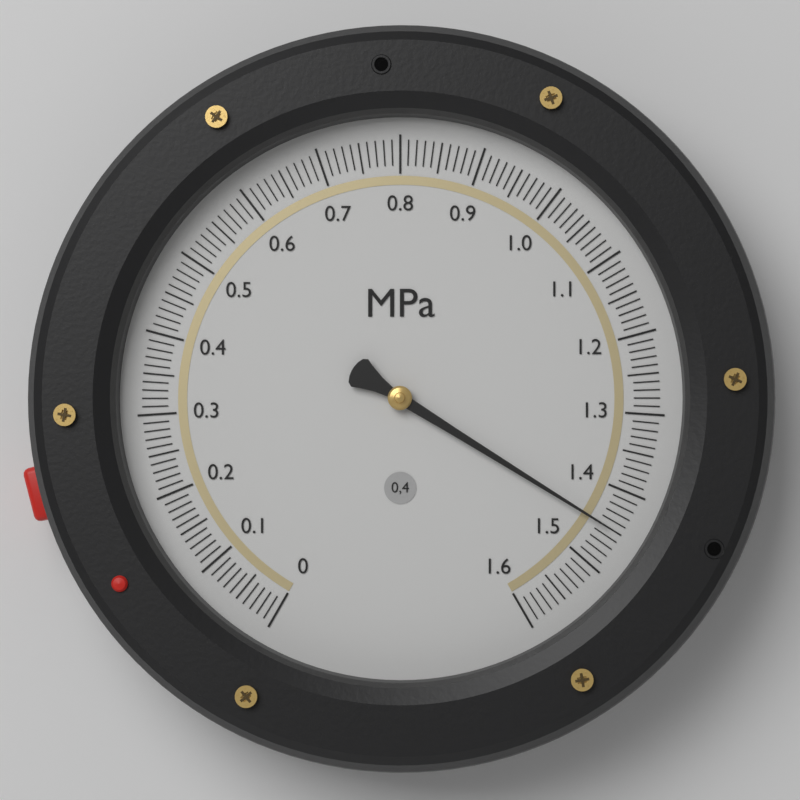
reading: 1.45 MPa
